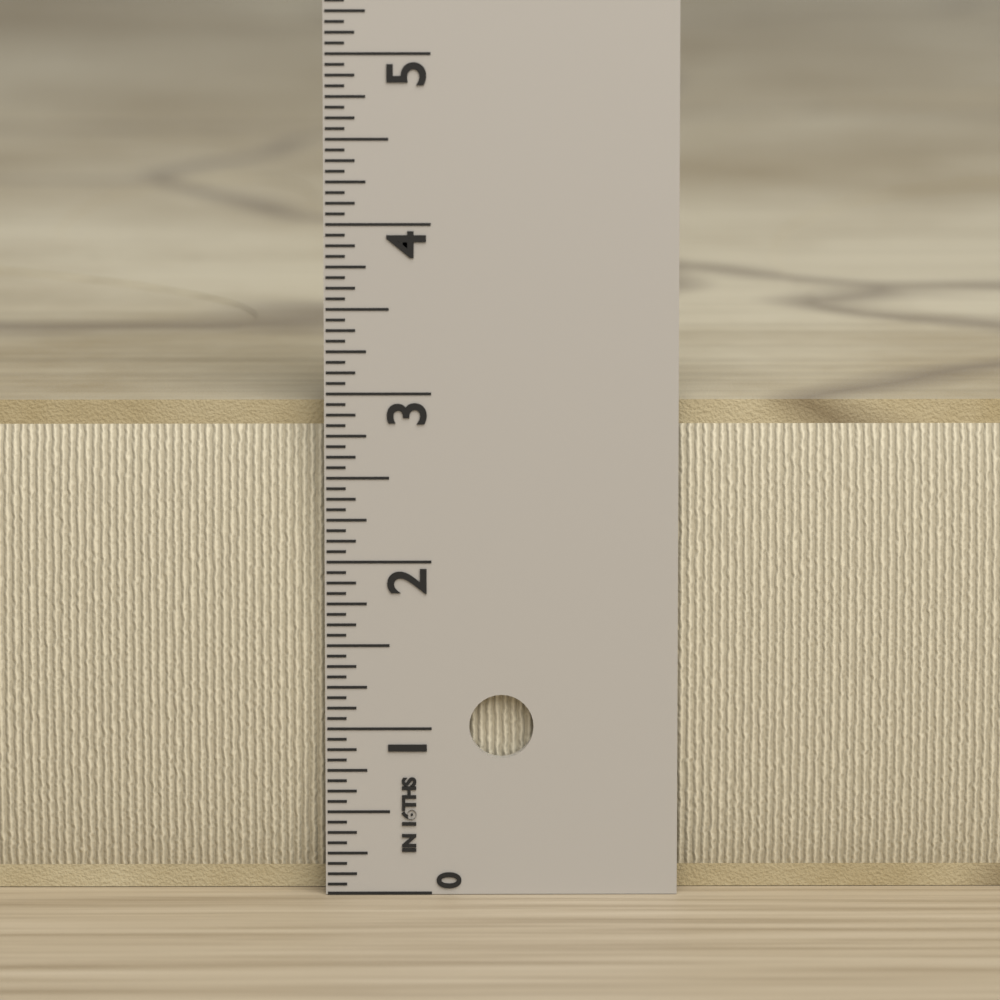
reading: 2.9375 in
